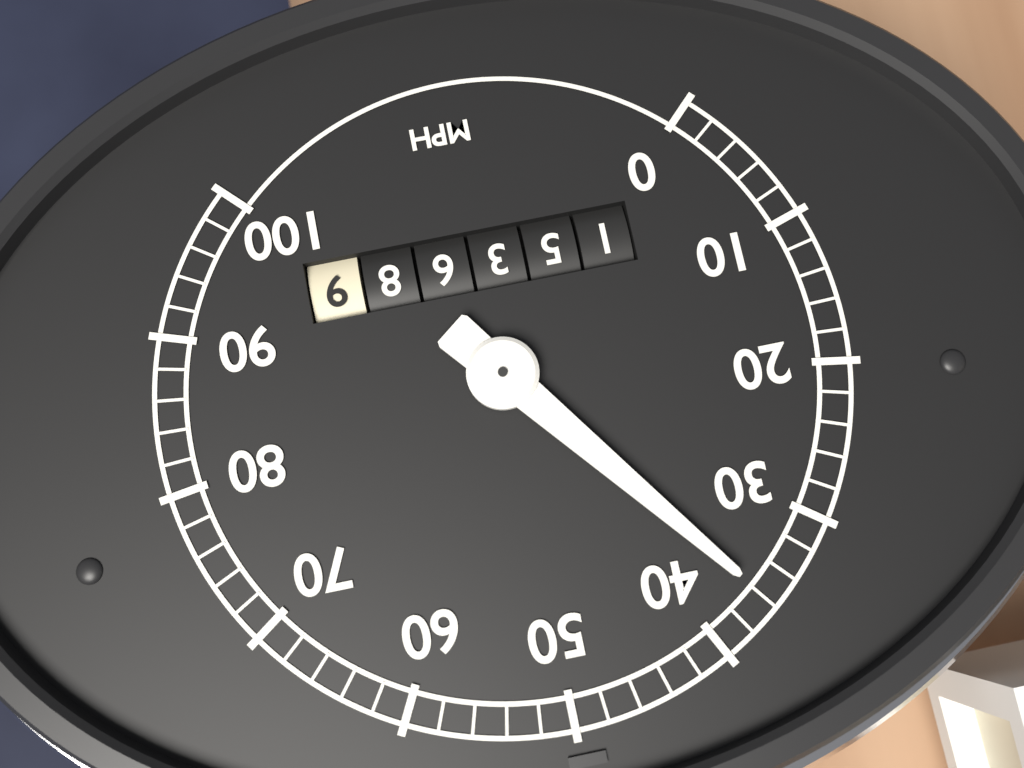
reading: 36 mph
